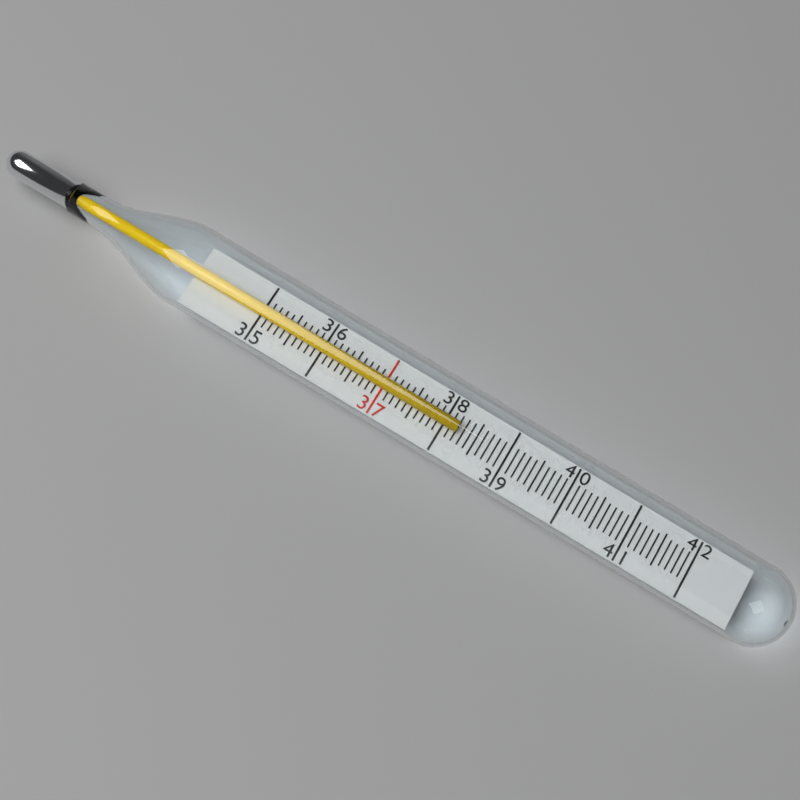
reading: 38.2 (no unit)
